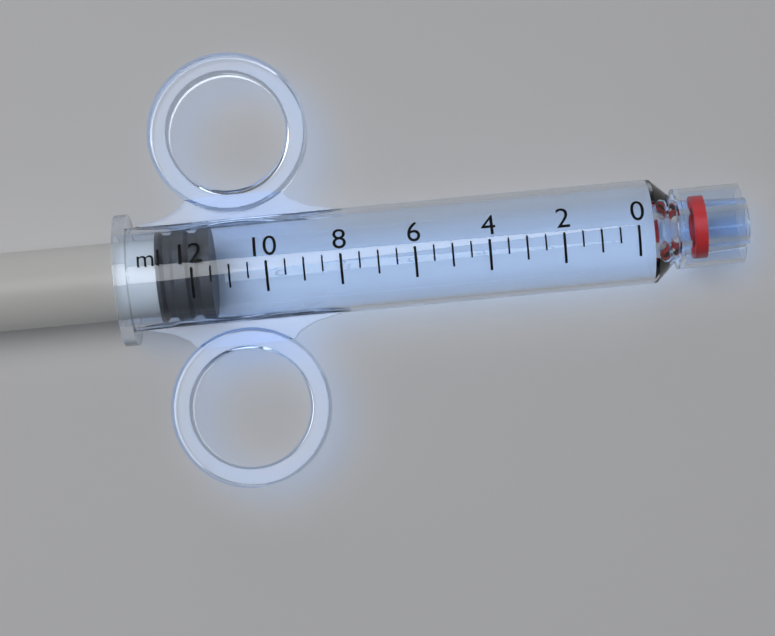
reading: 11.5 ml
